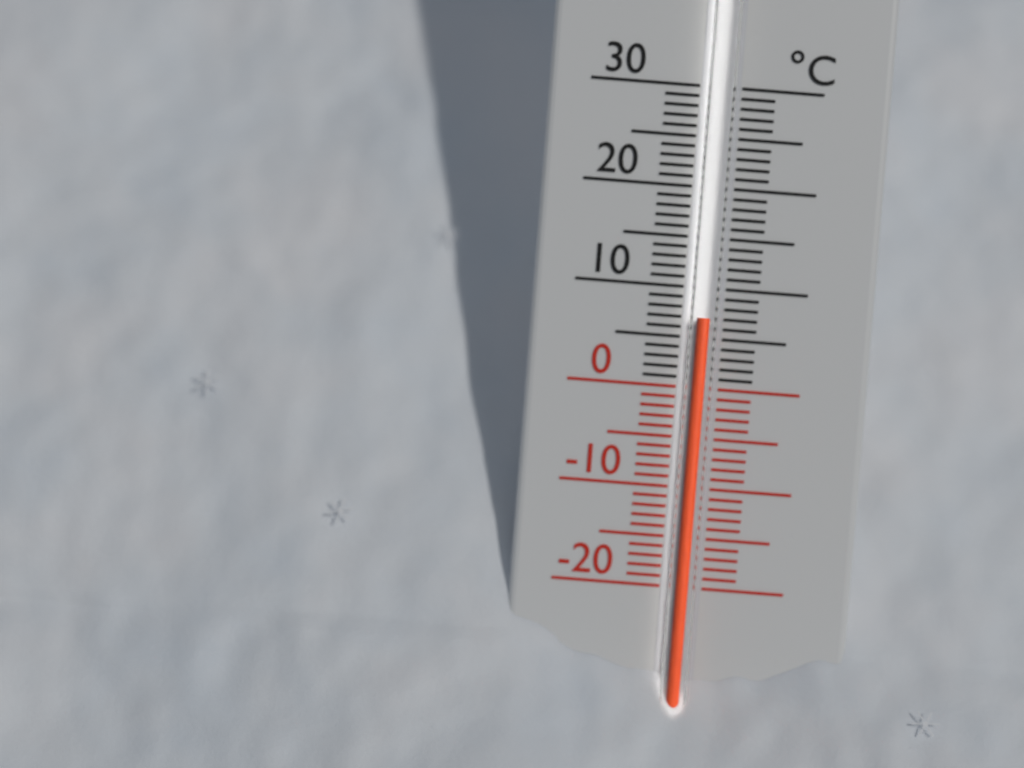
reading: 7 °C
